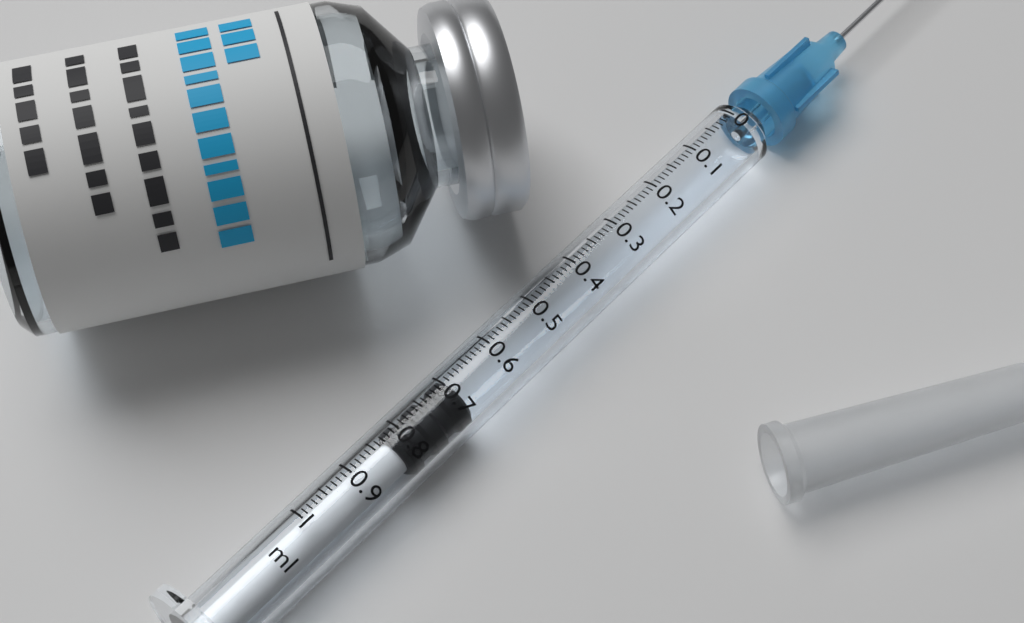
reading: 0.69 ml
